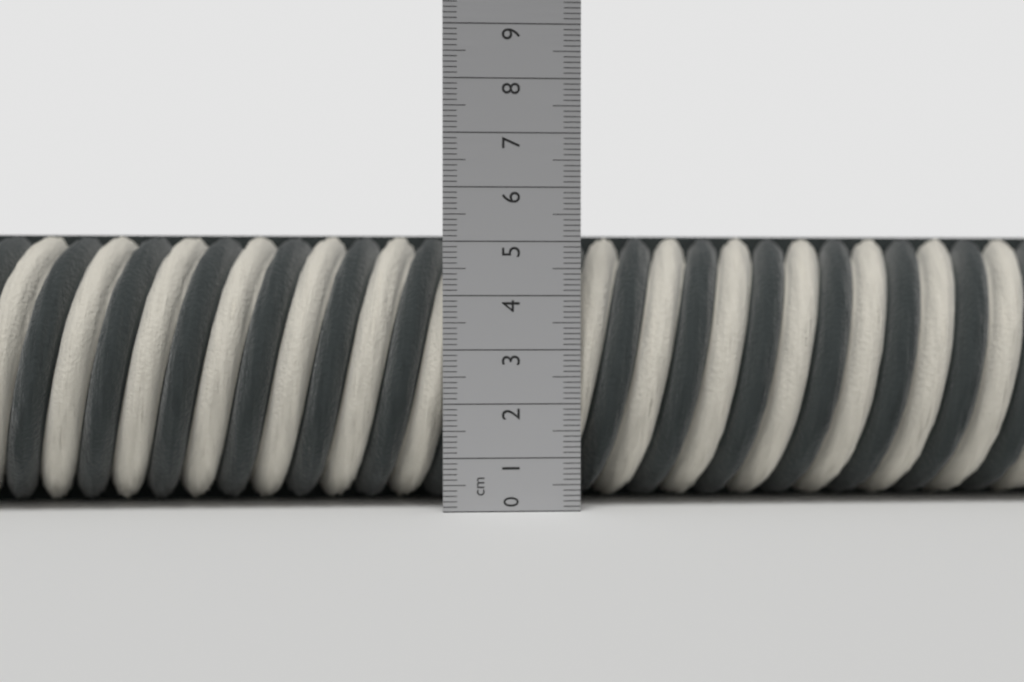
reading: 5.2 cm
